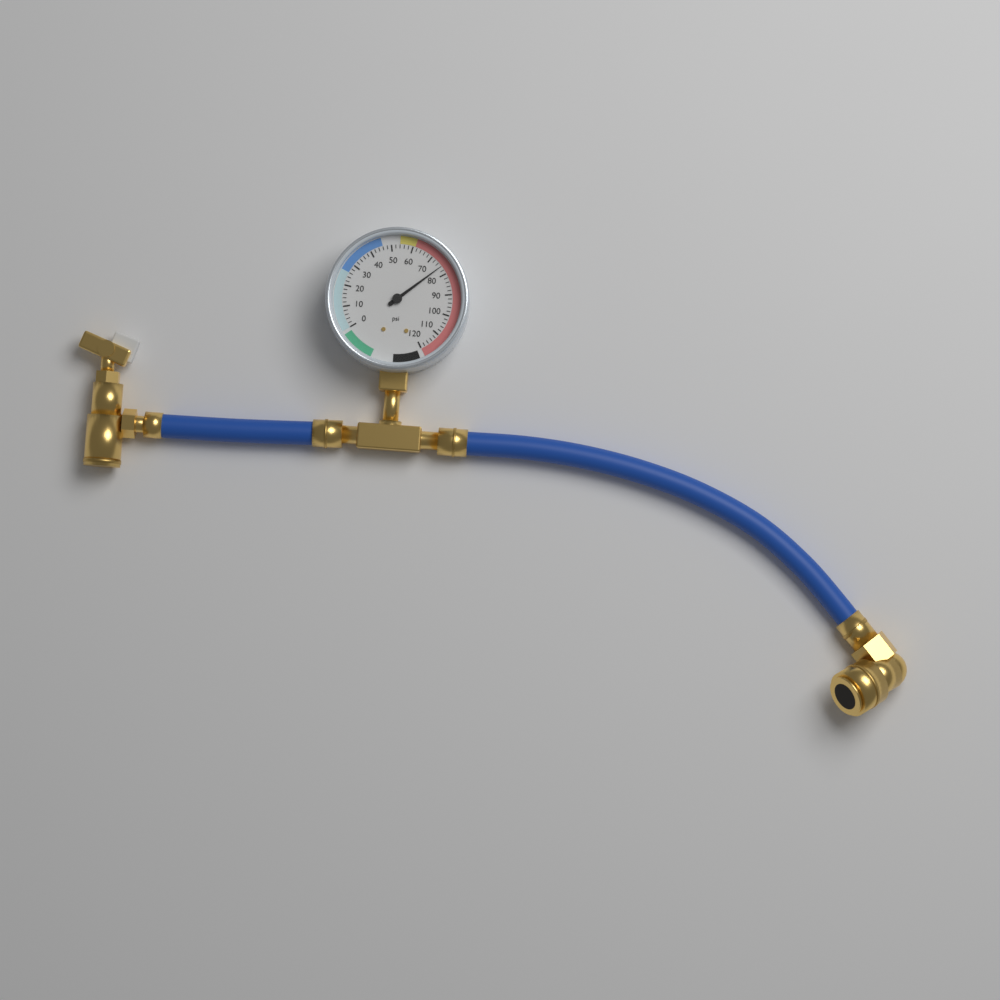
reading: 76 psi
